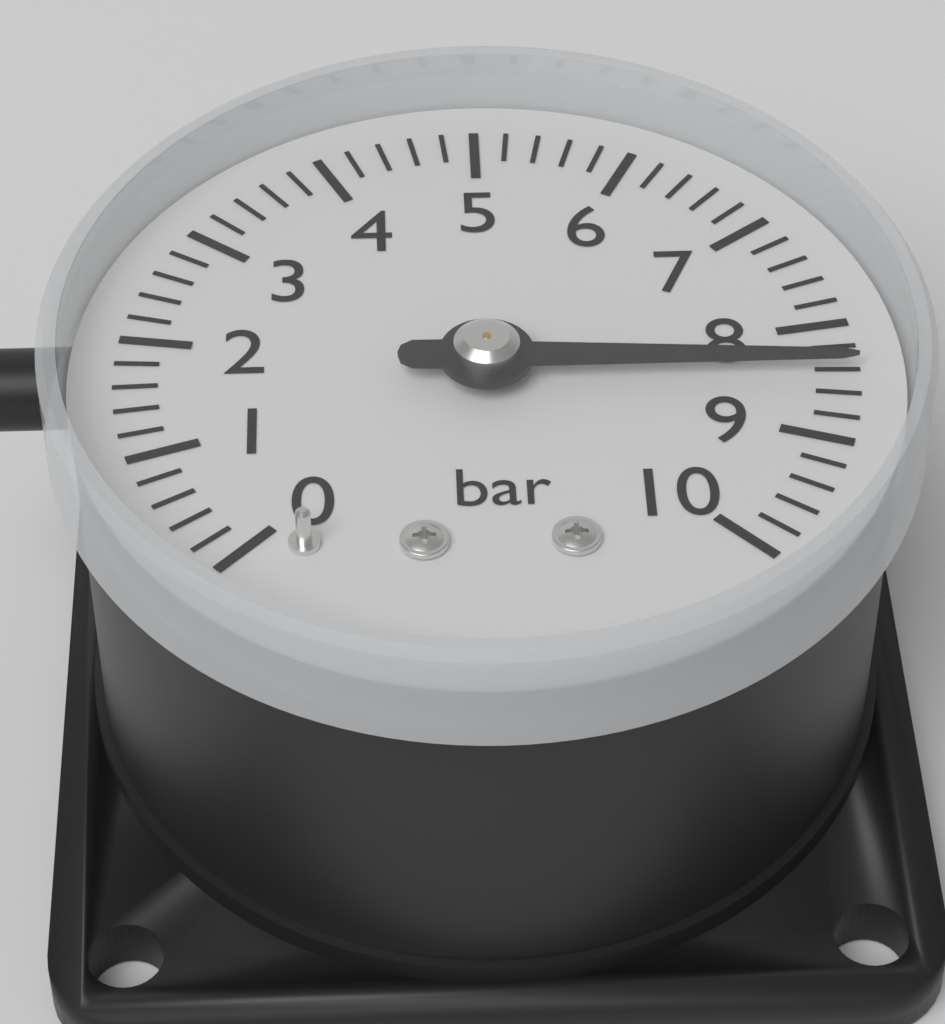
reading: 8.4 bar
